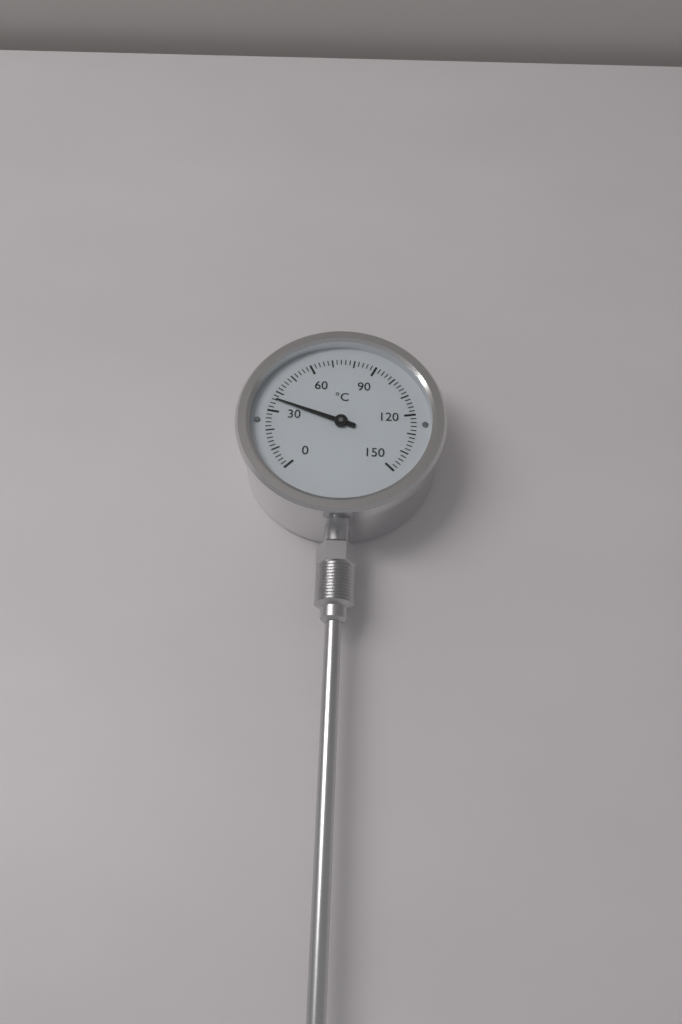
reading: 36 °C
